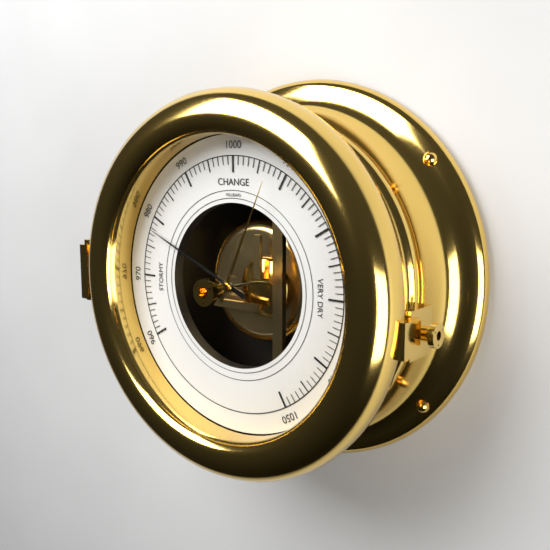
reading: 978 mbar
